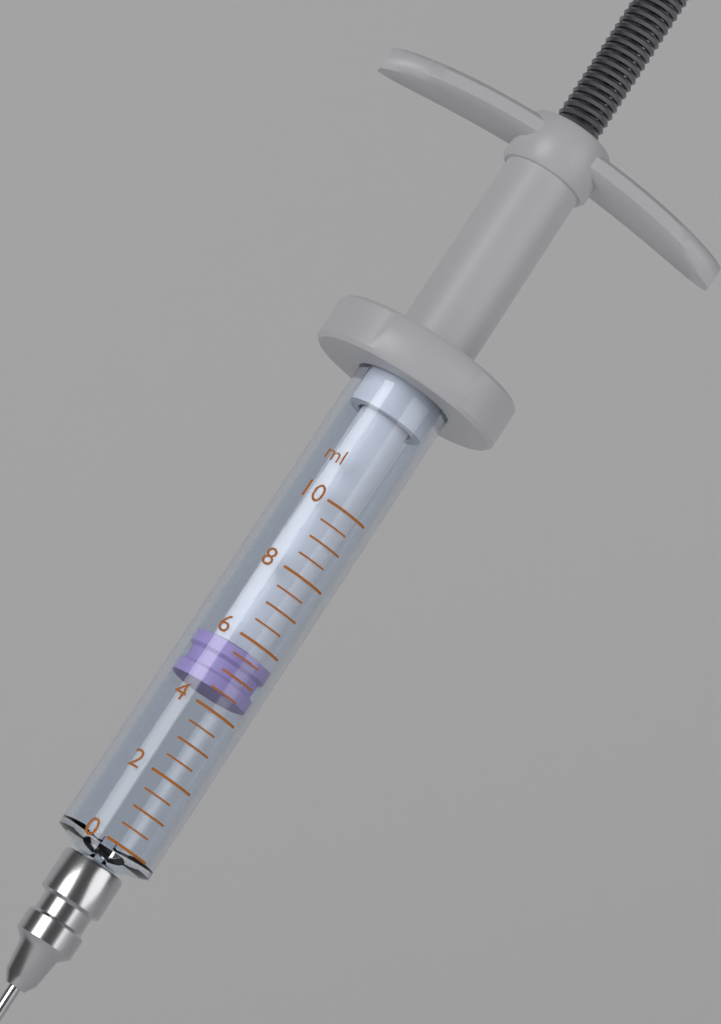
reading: 4.5 ml
